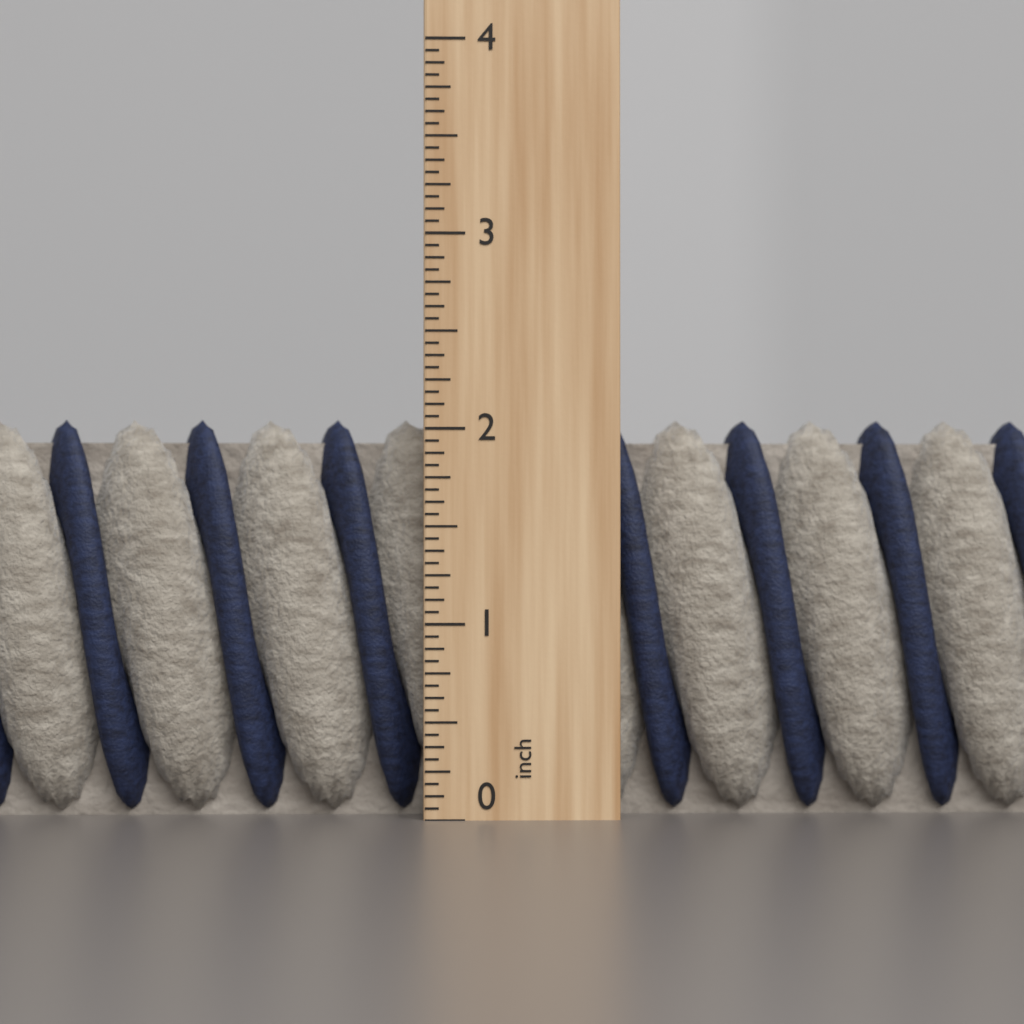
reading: 2.0625 inch
